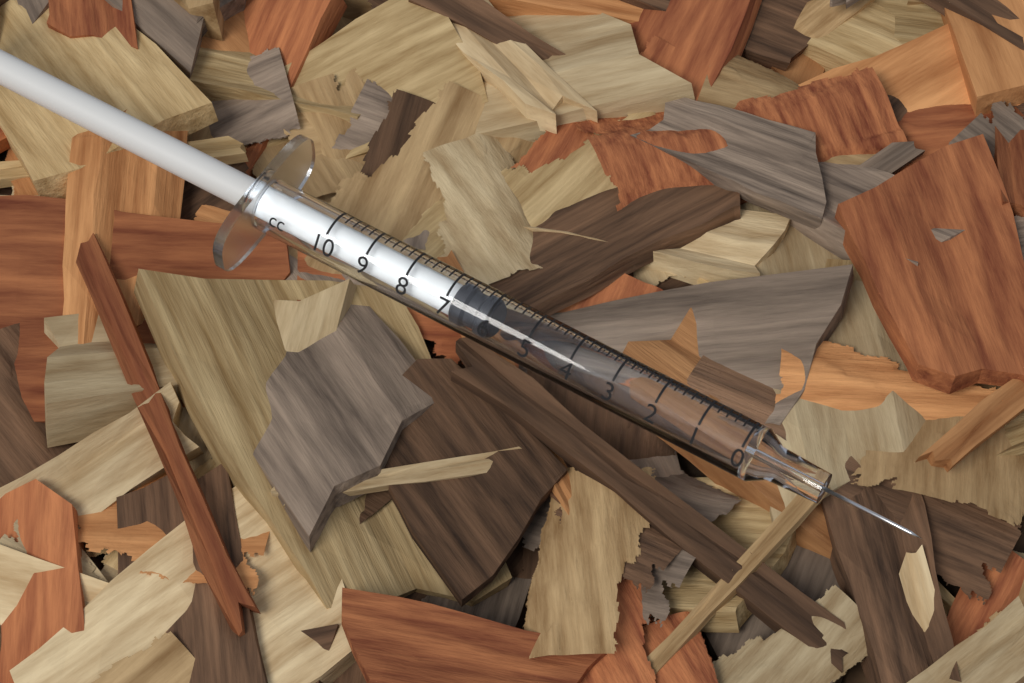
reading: 6.0 cc
